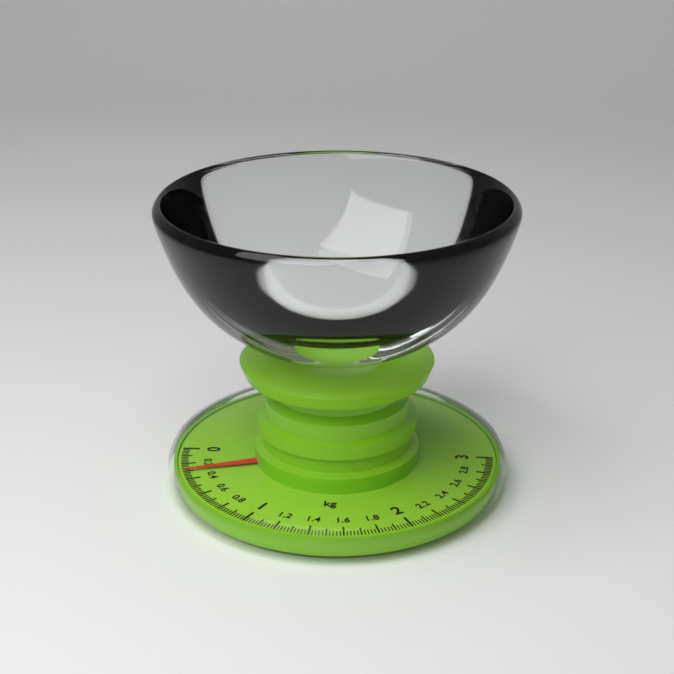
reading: 0.30 kg
